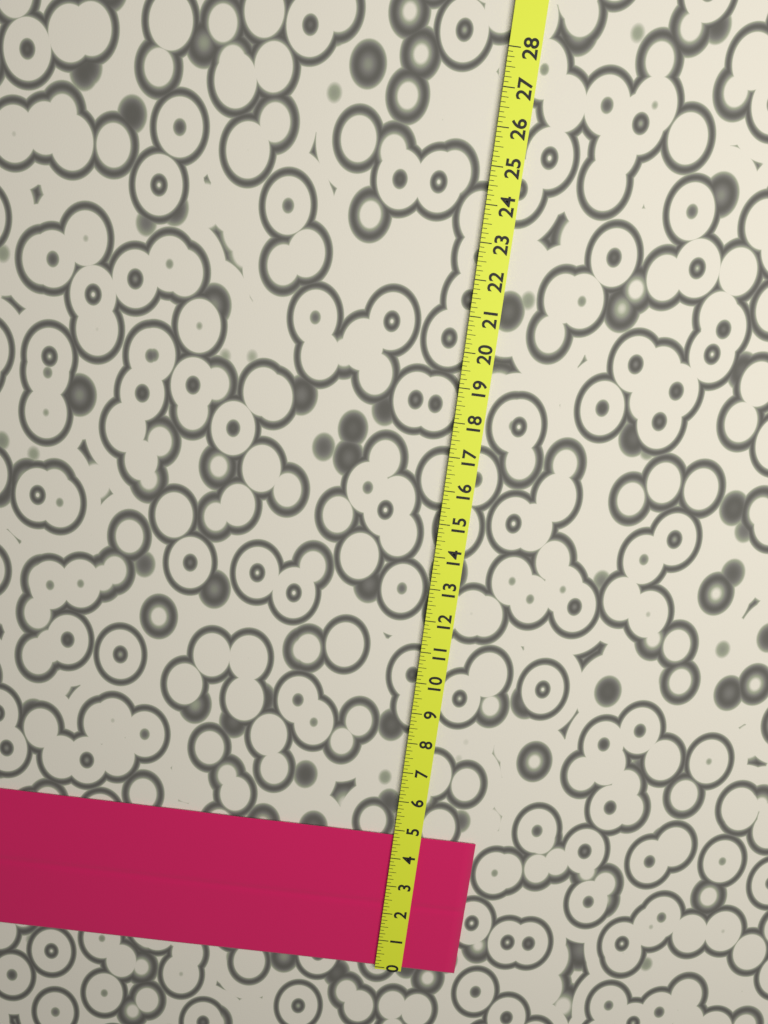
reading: 4.750 (no unit)
